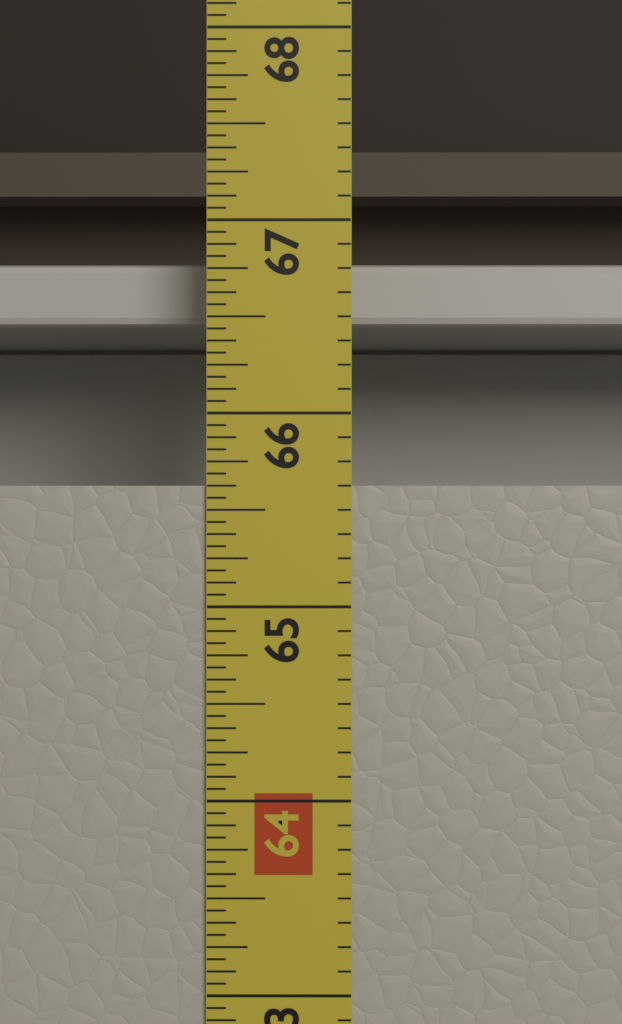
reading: 65.6250 in
